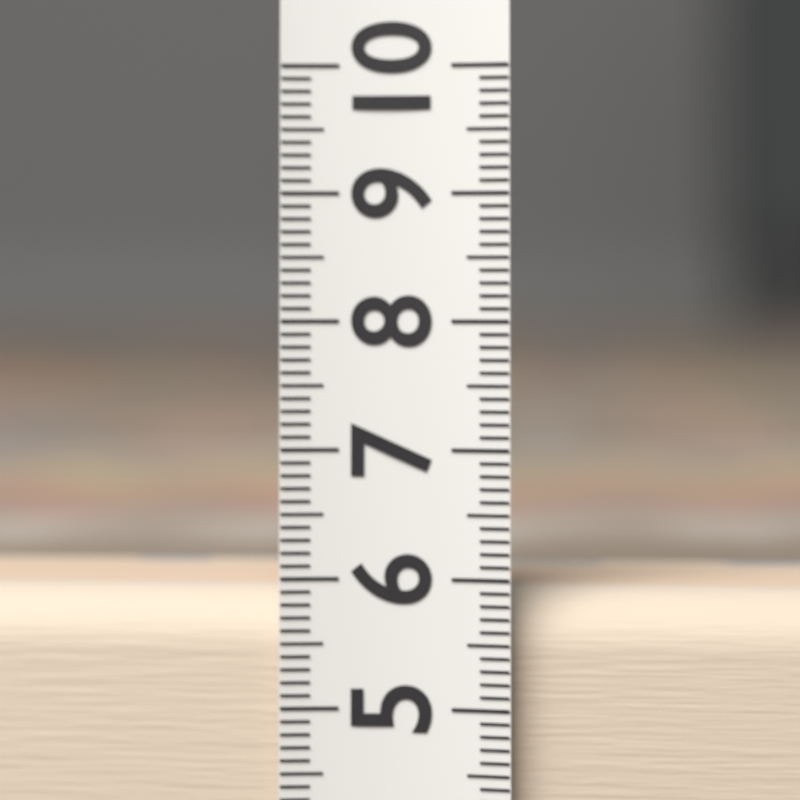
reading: 5.9 (no unit)
